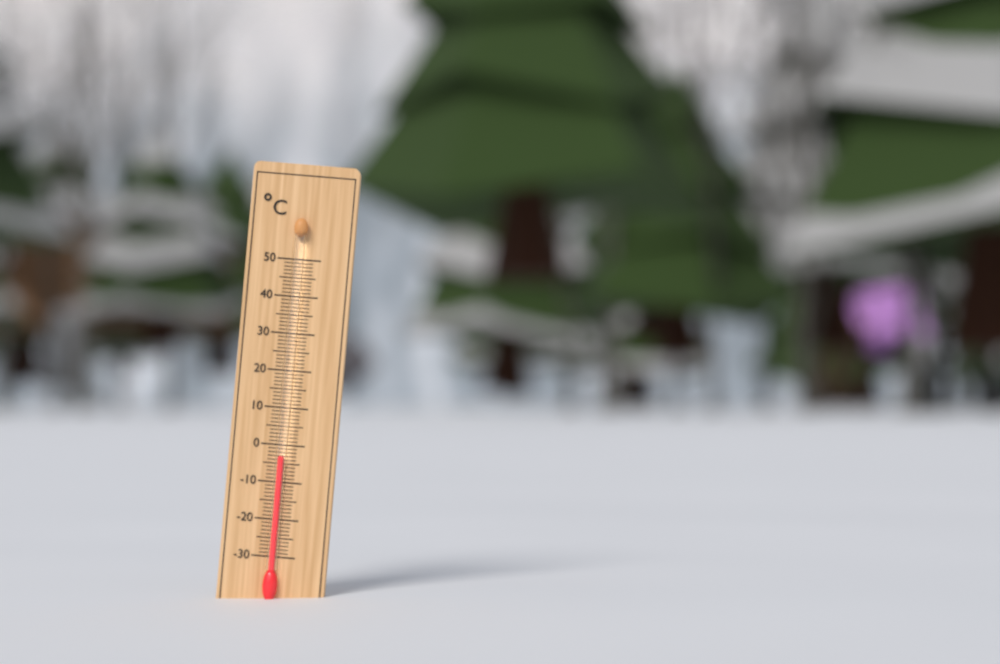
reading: -3 °C
